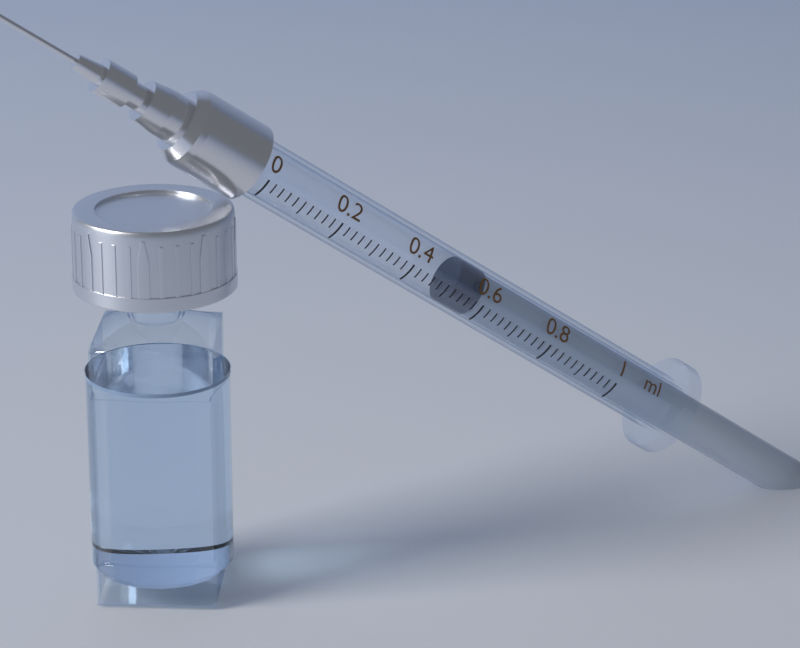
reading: 0.52 ml
